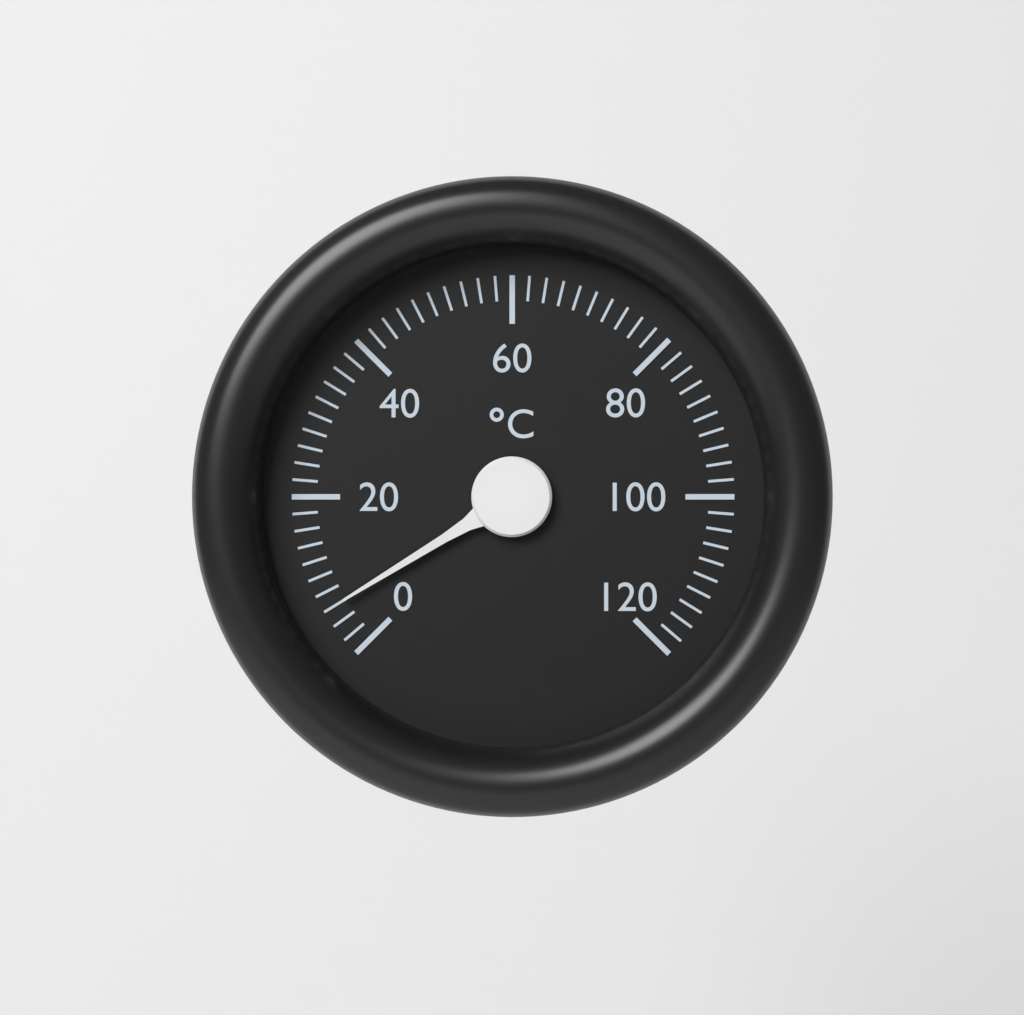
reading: 6 °C
